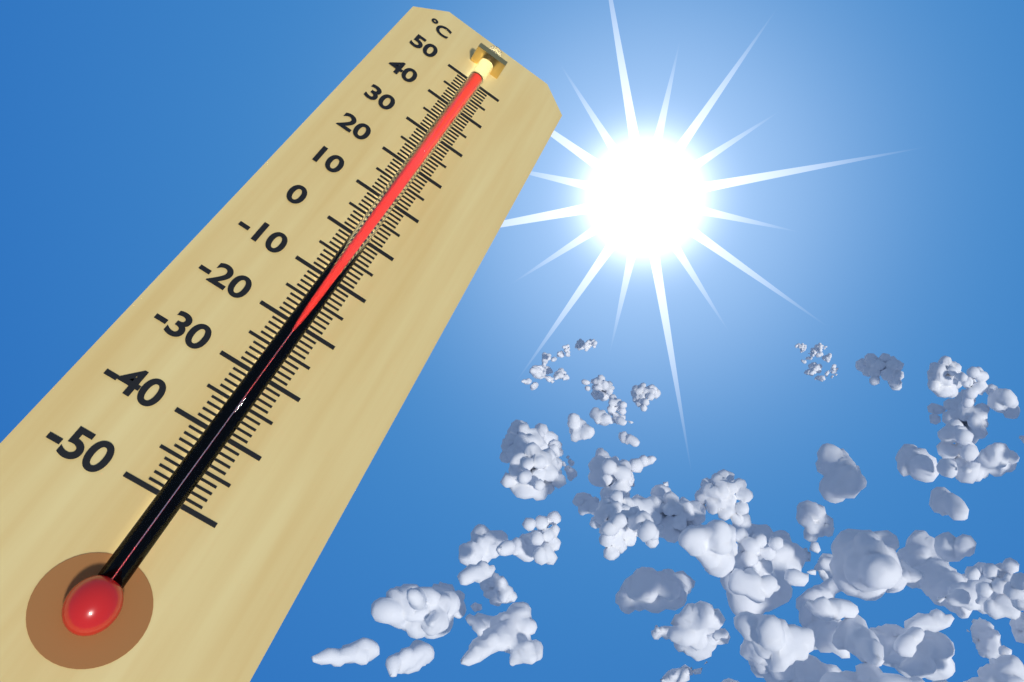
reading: 49 °C
